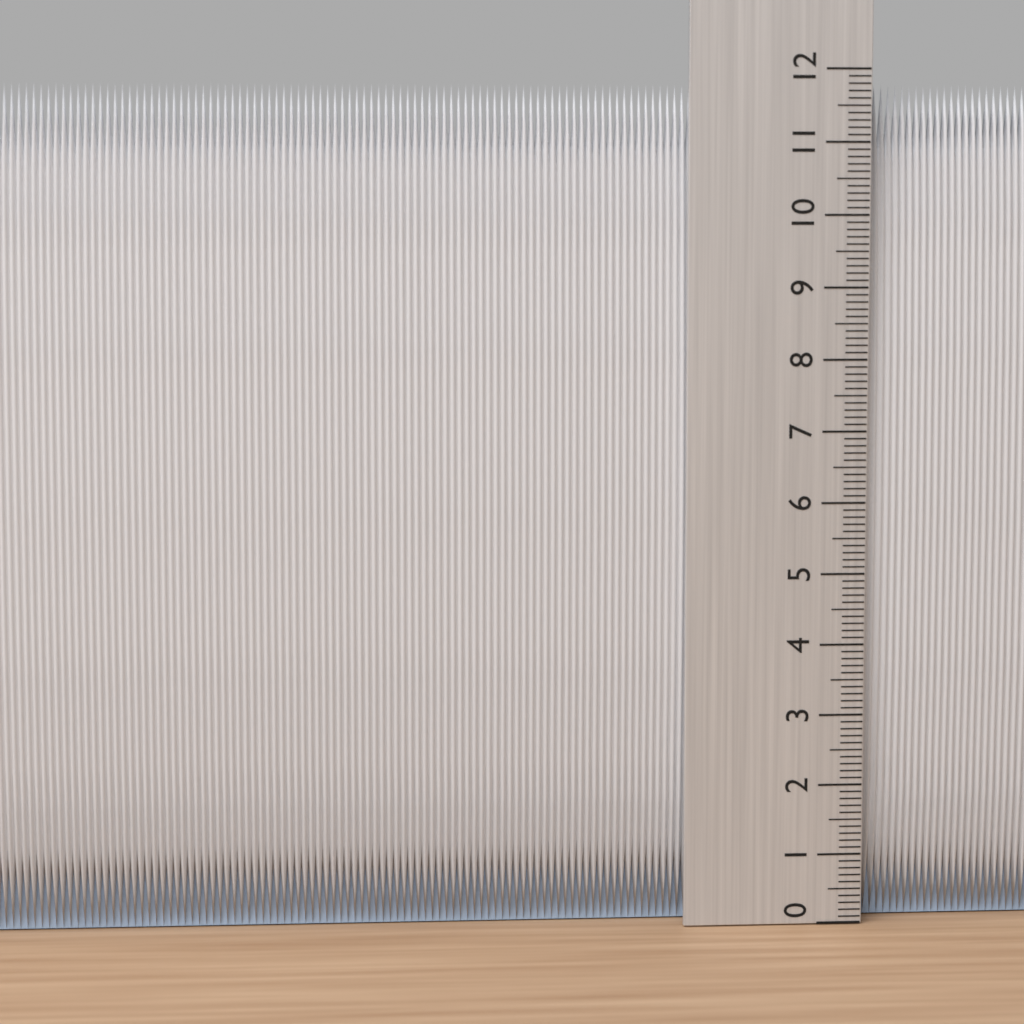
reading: 11.8 (no unit)
